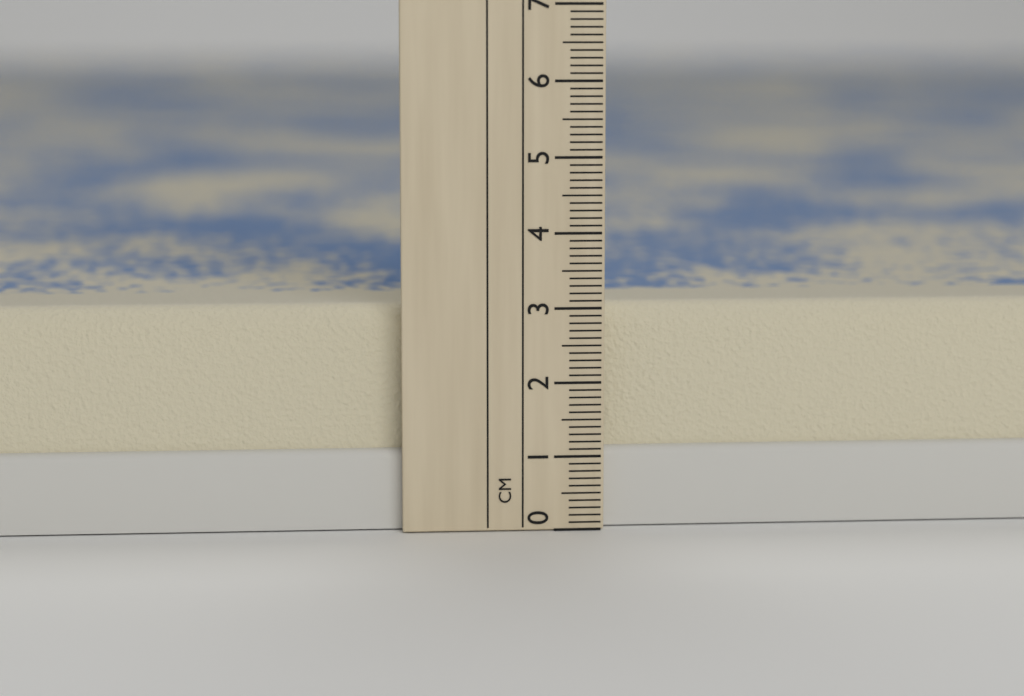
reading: 3.0 cm
